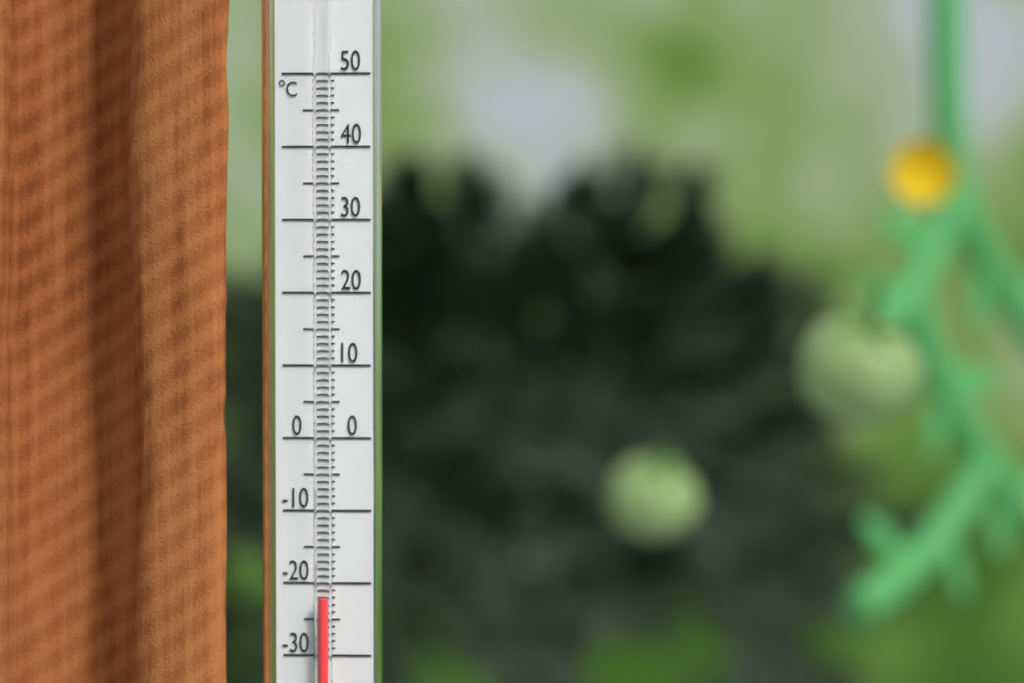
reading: -22 °C
